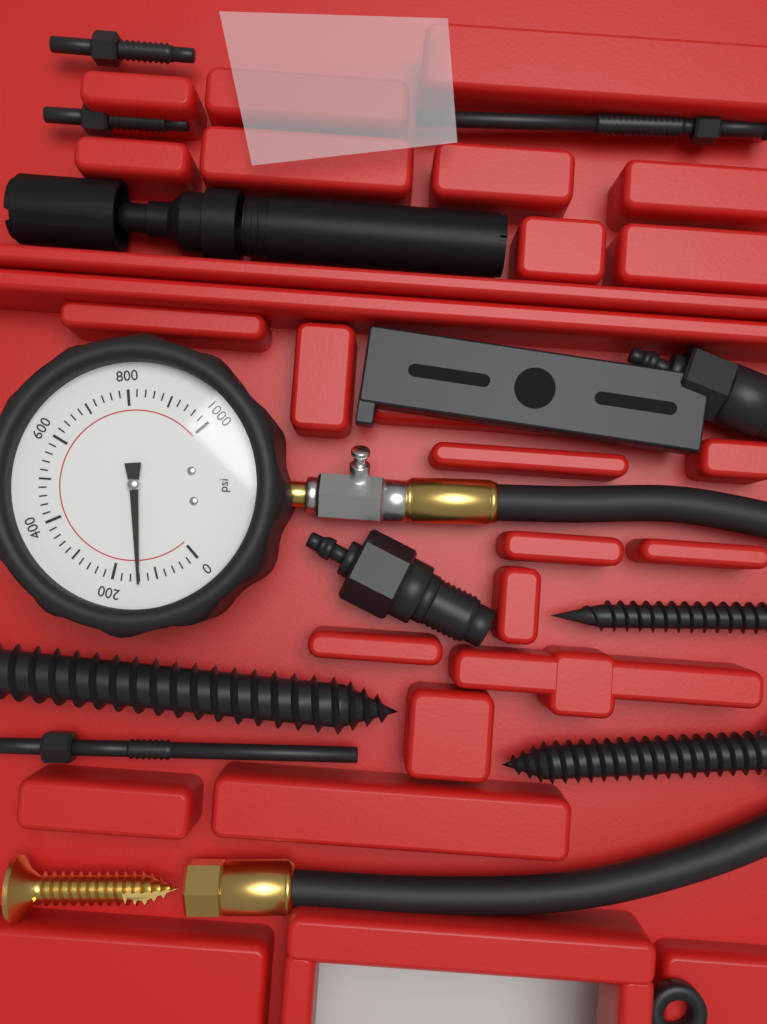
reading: 140 psi
